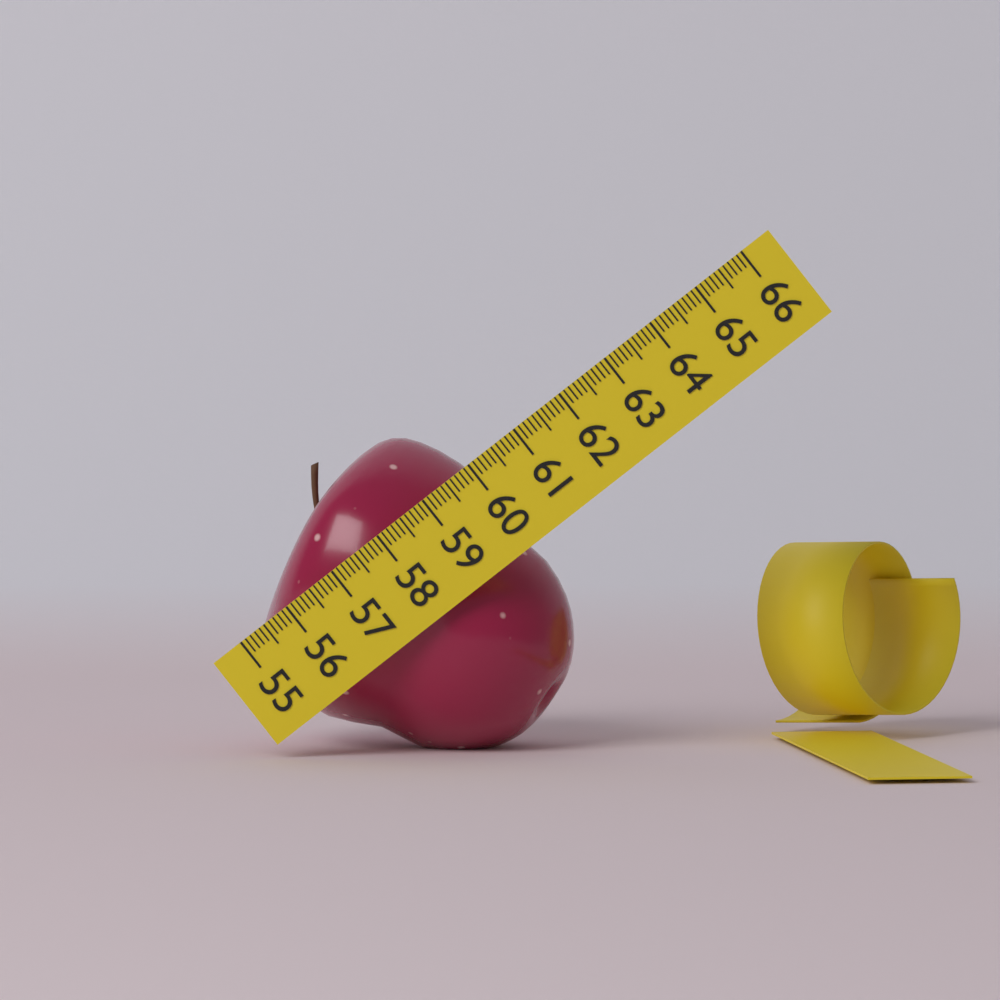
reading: 60.0 (no unit)
